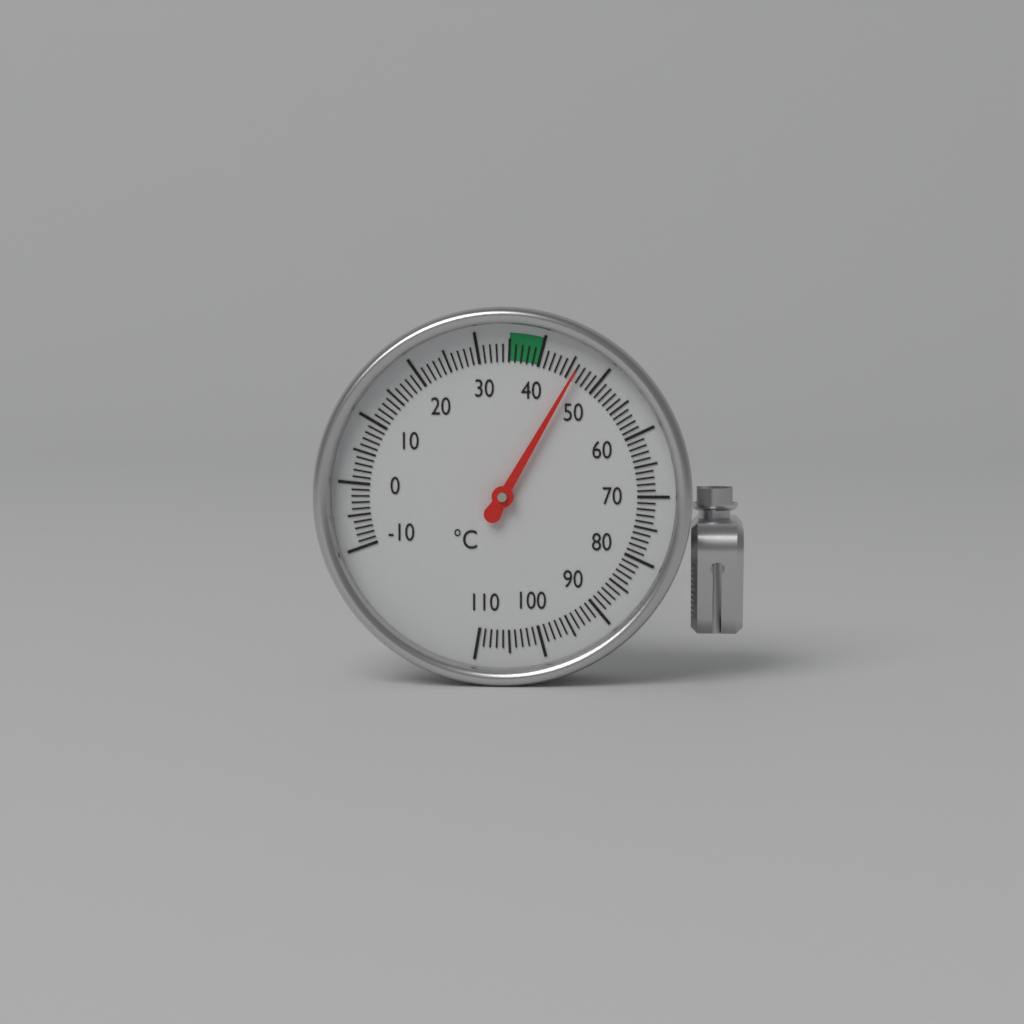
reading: 46 °C
